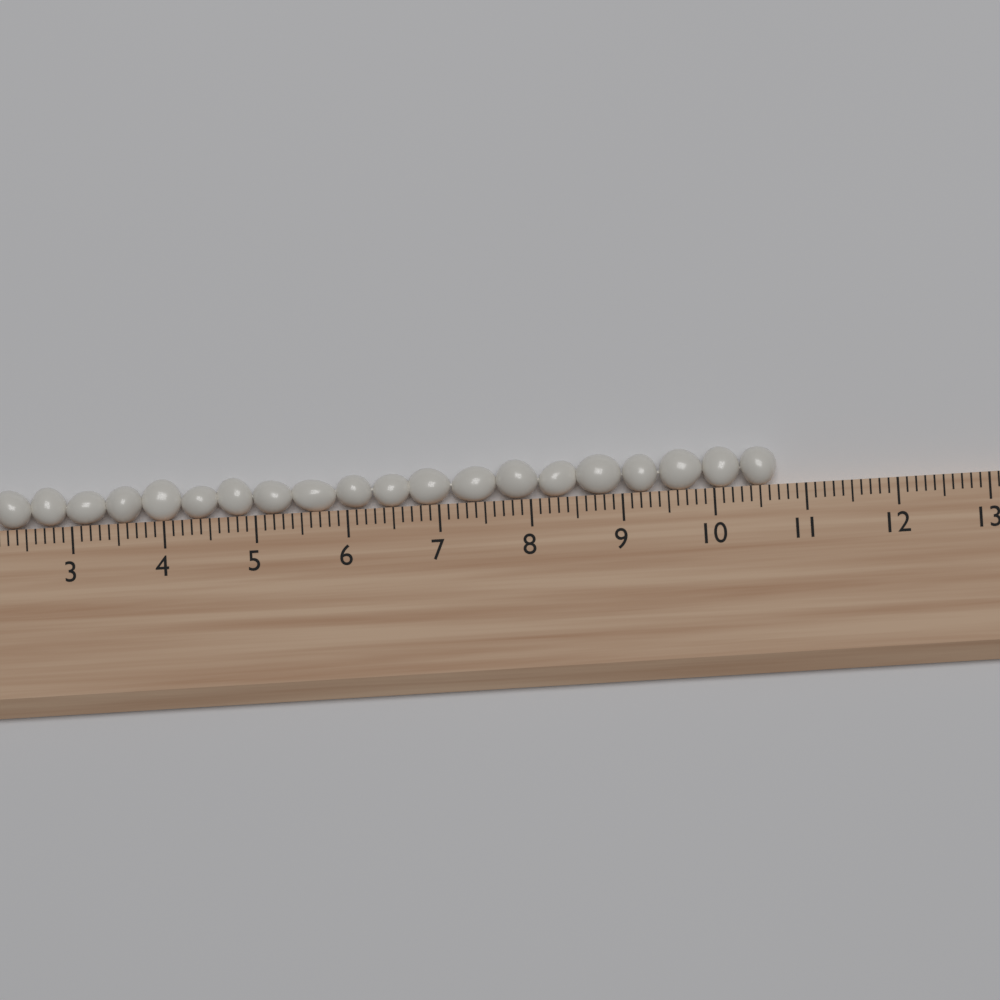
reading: 10.7 (no unit)
